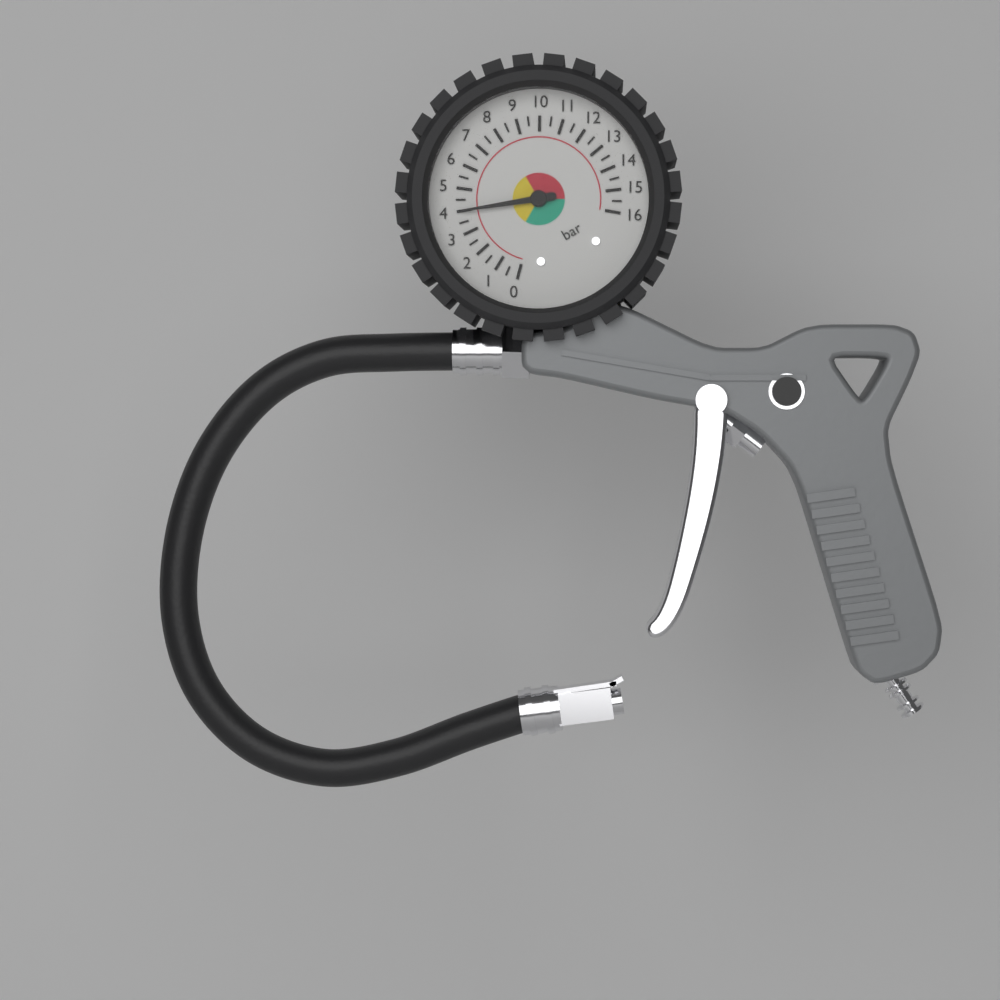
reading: 4.0 bar
